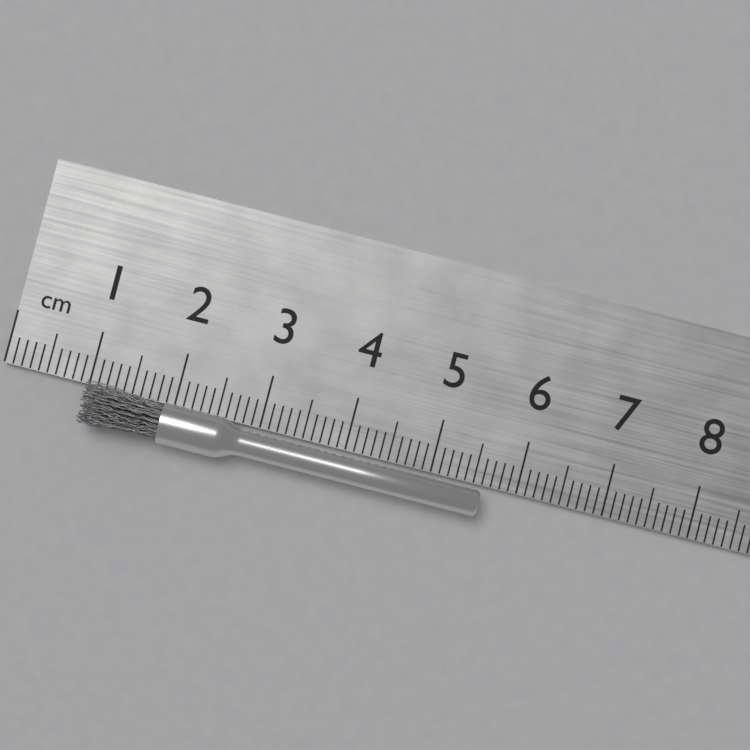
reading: 5.6 cm
